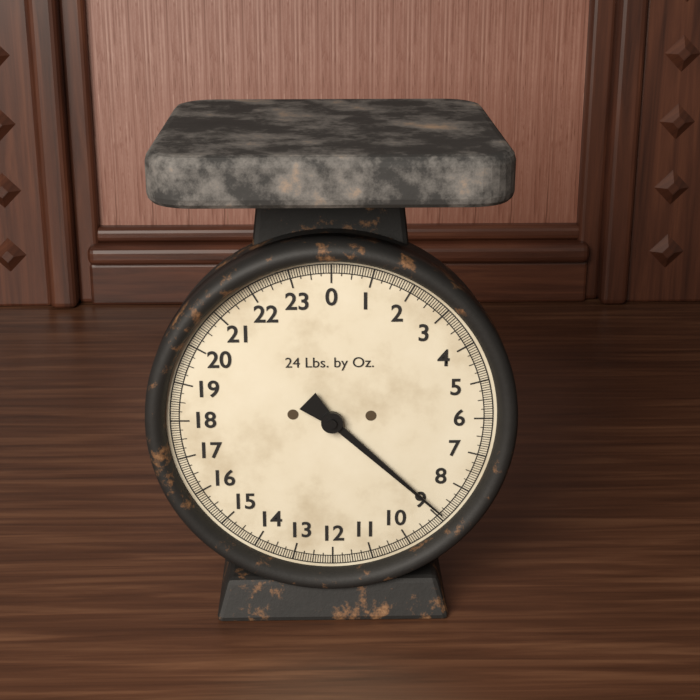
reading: 8.8750 lb
